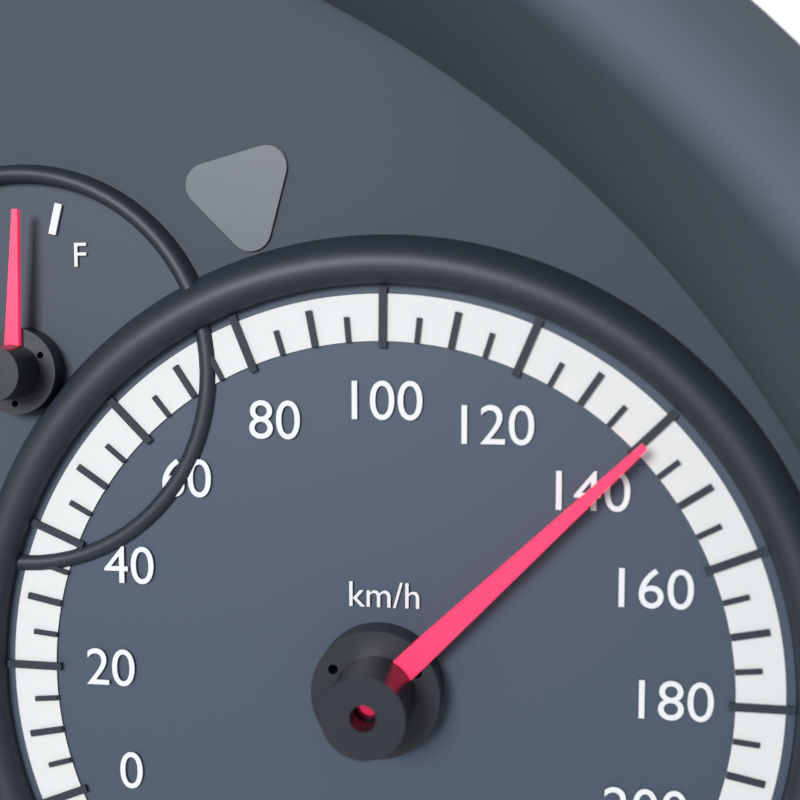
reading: 140 km/h
